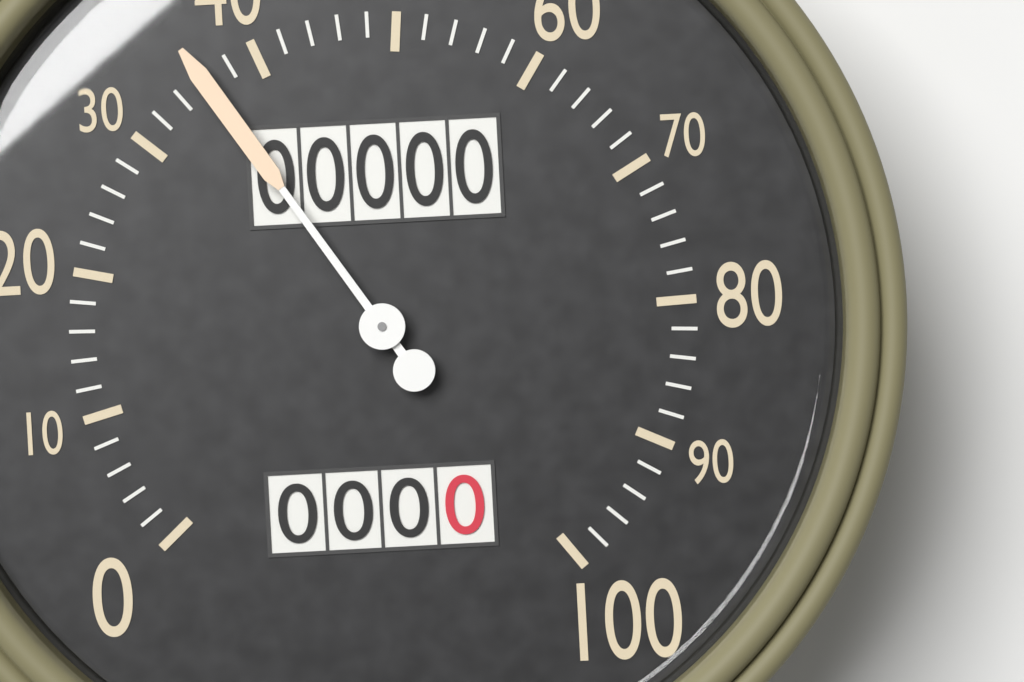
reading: 36 (no unit)
